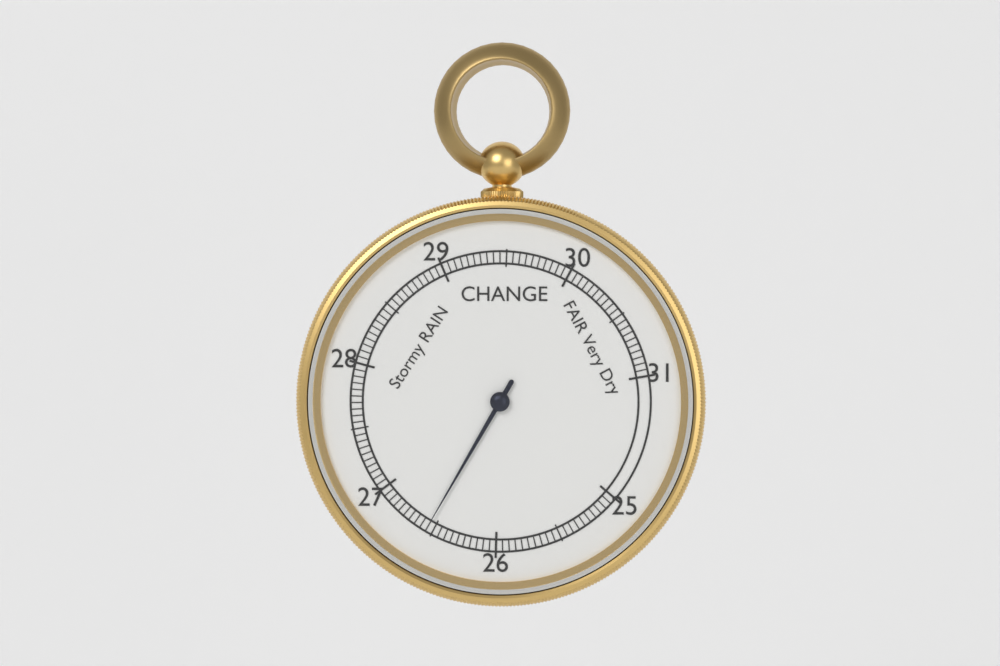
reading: 26.55 inHg
